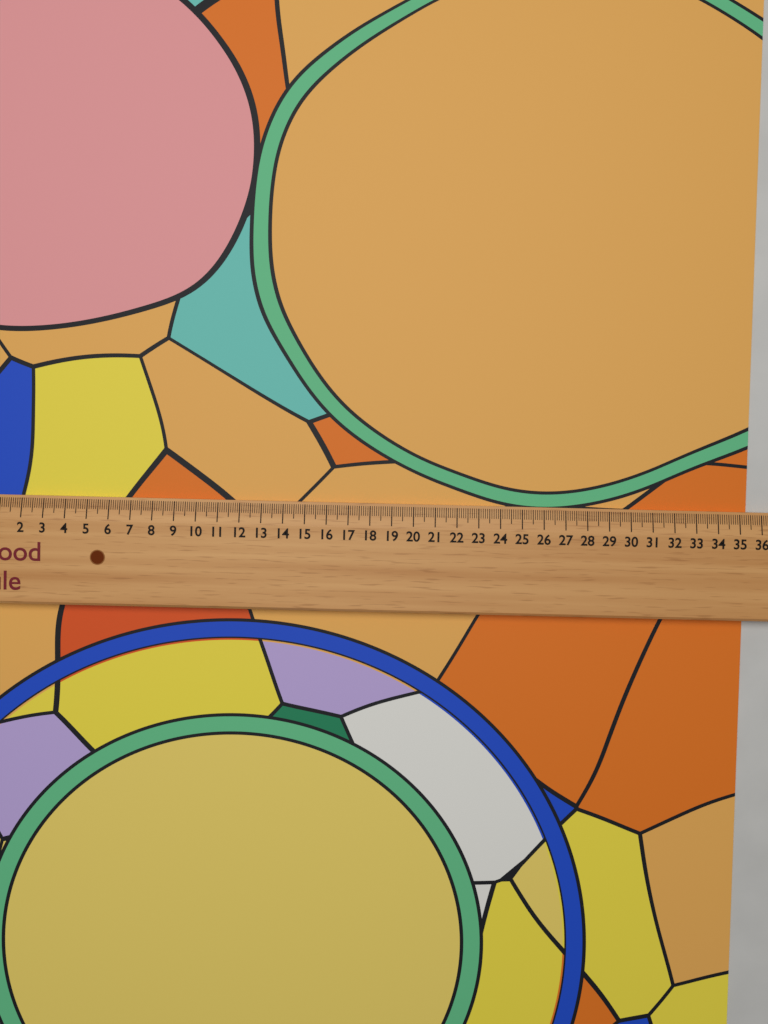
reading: 35.4 (no unit)
